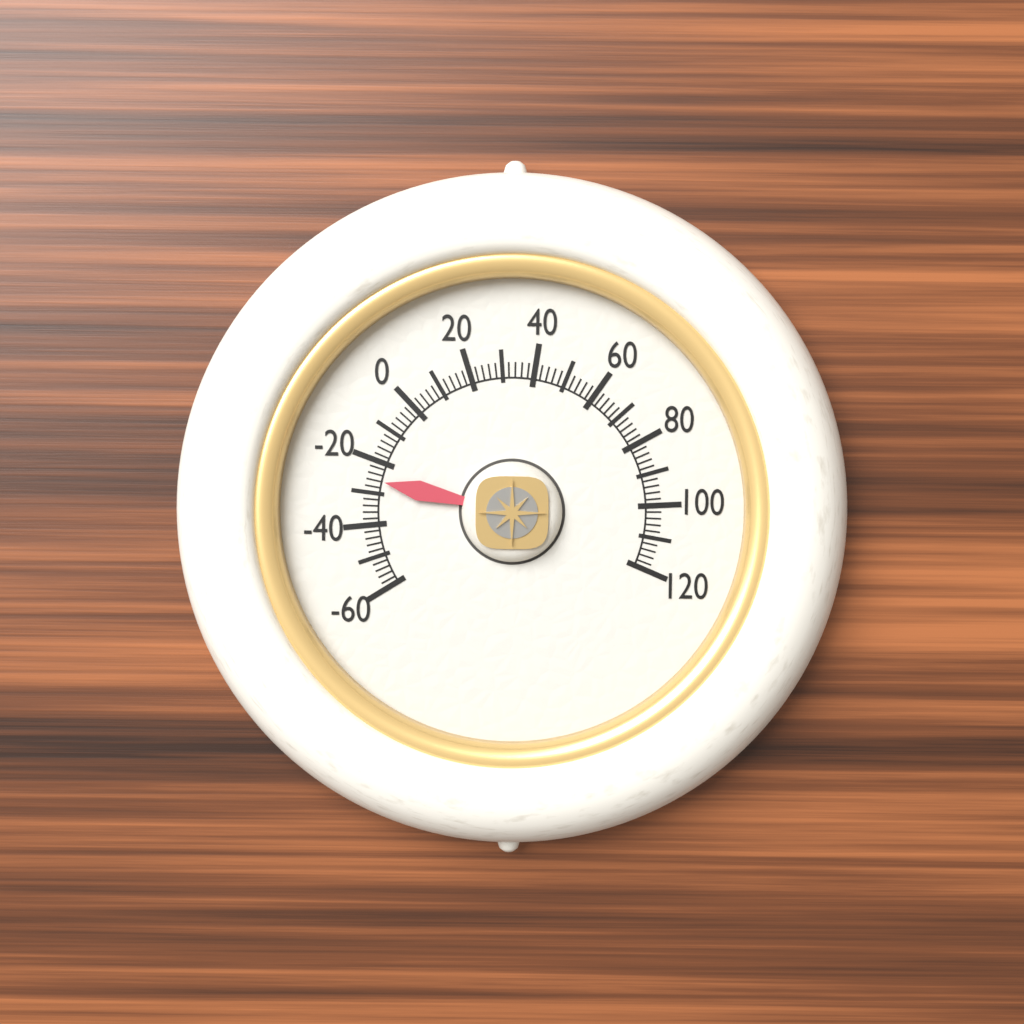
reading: -26 (no unit)
